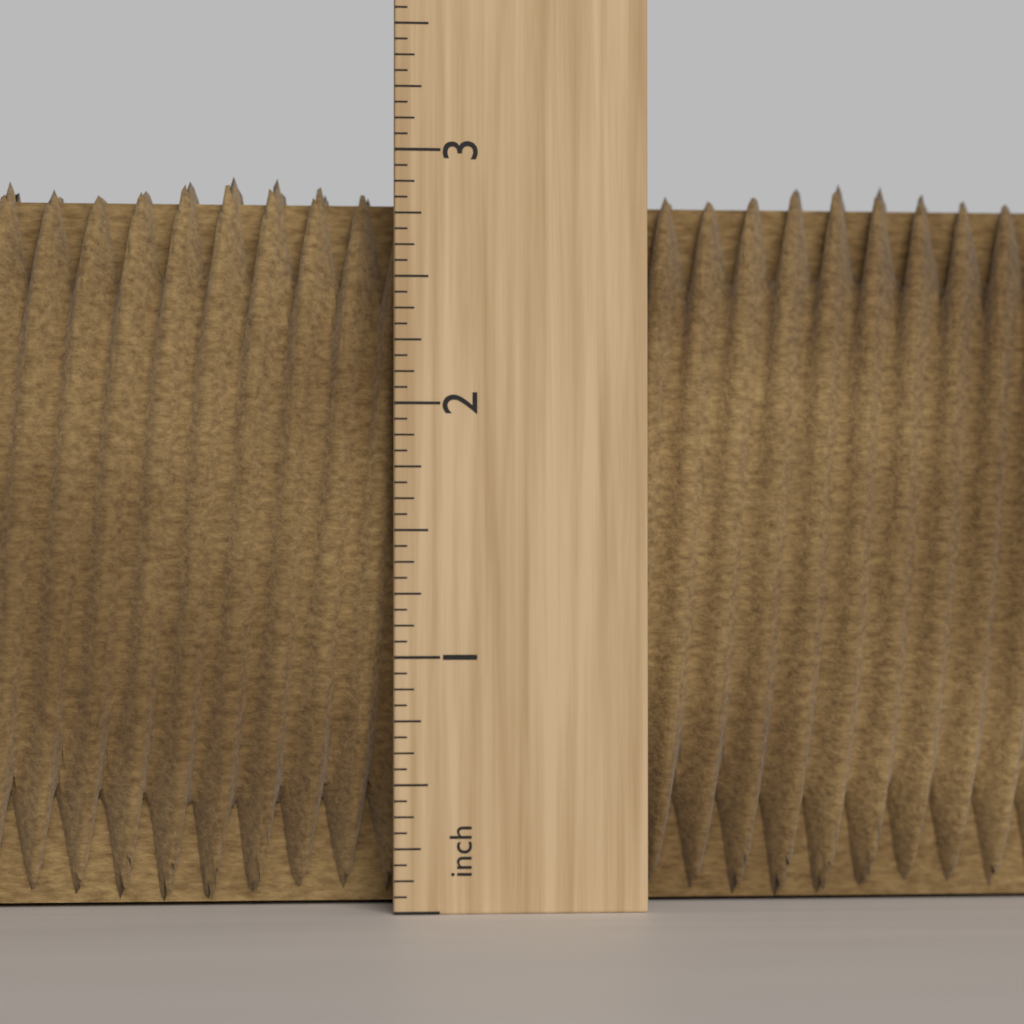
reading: 2.9375 inch
